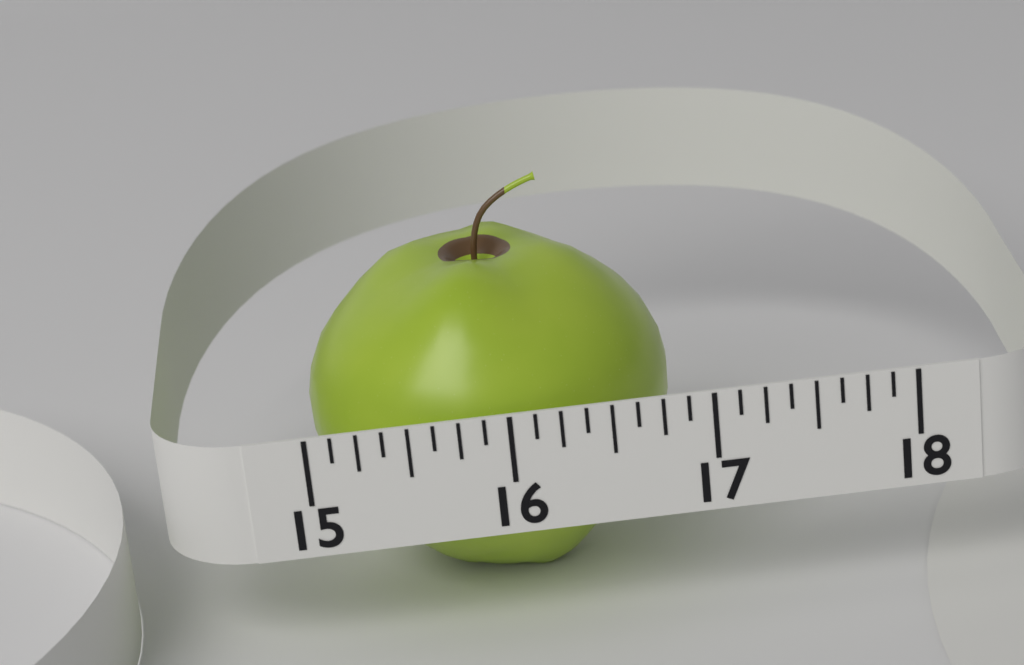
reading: 16.875 (no unit)
